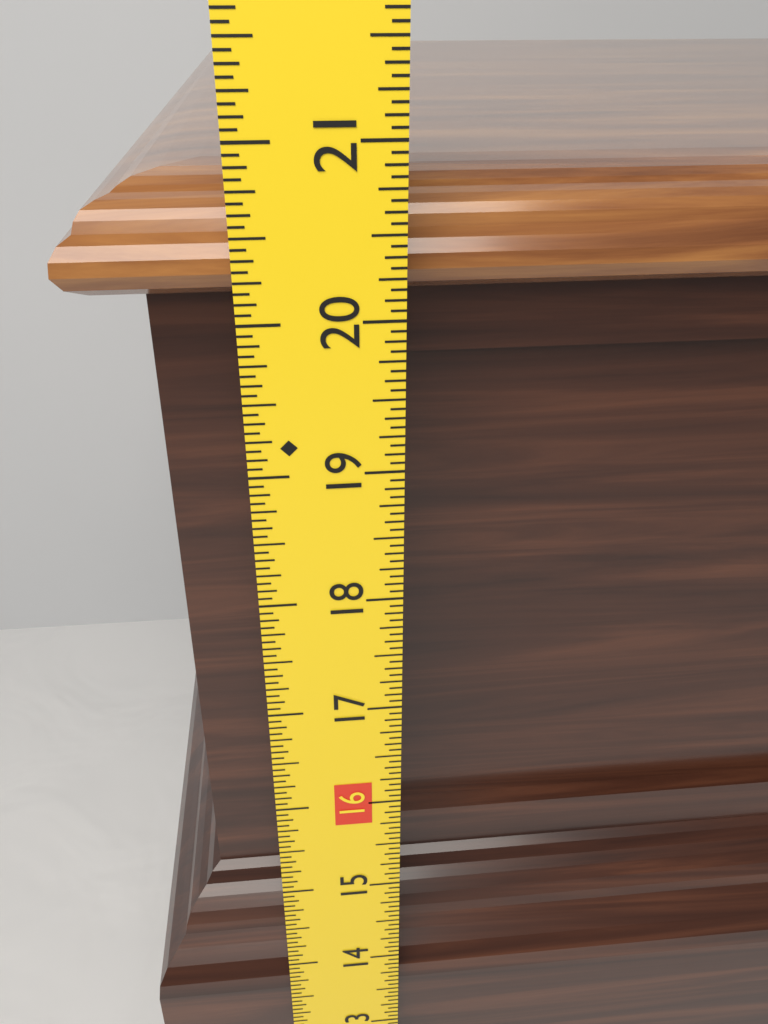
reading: 20.7500 in
